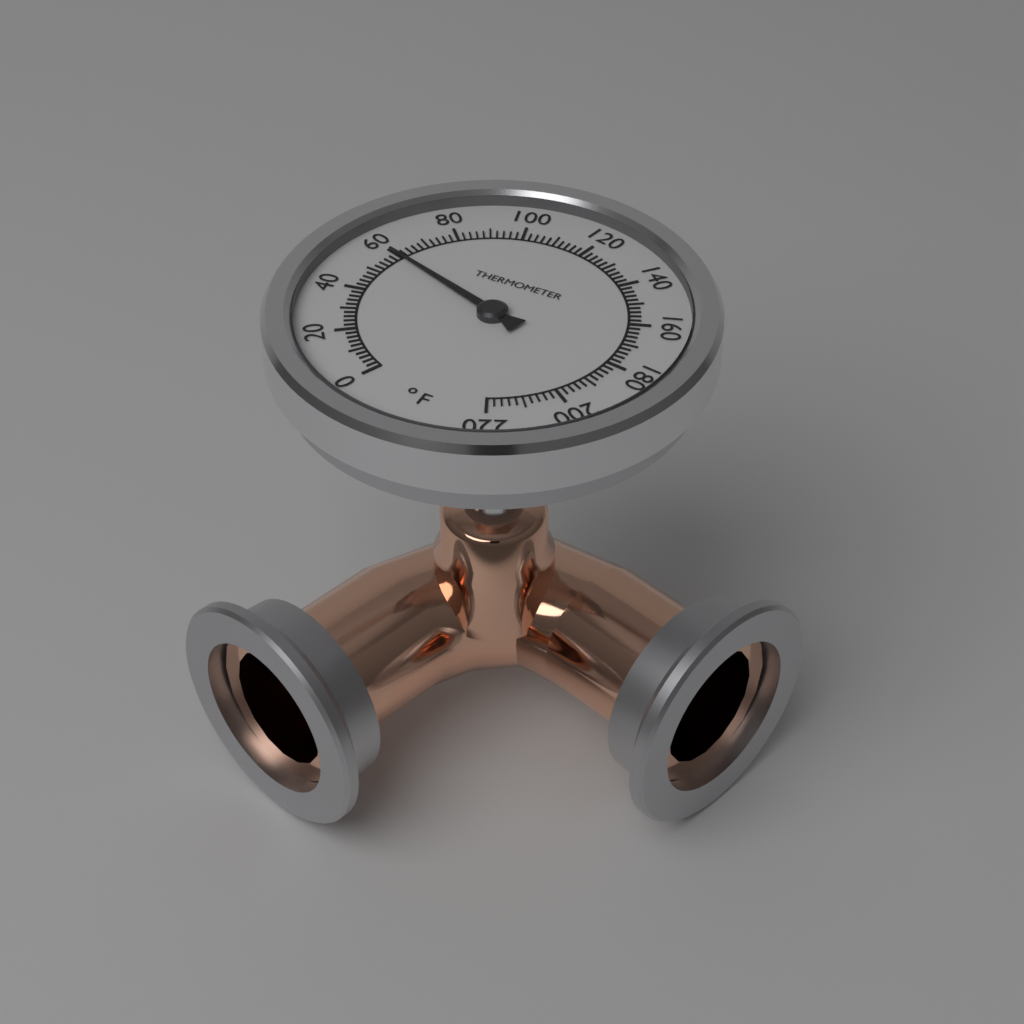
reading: 60 °F
